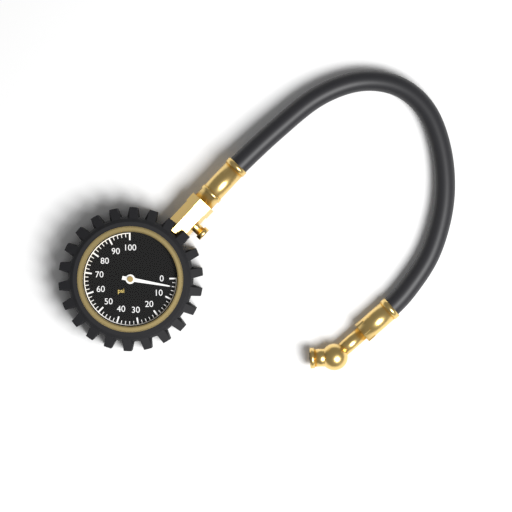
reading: 4 psi
